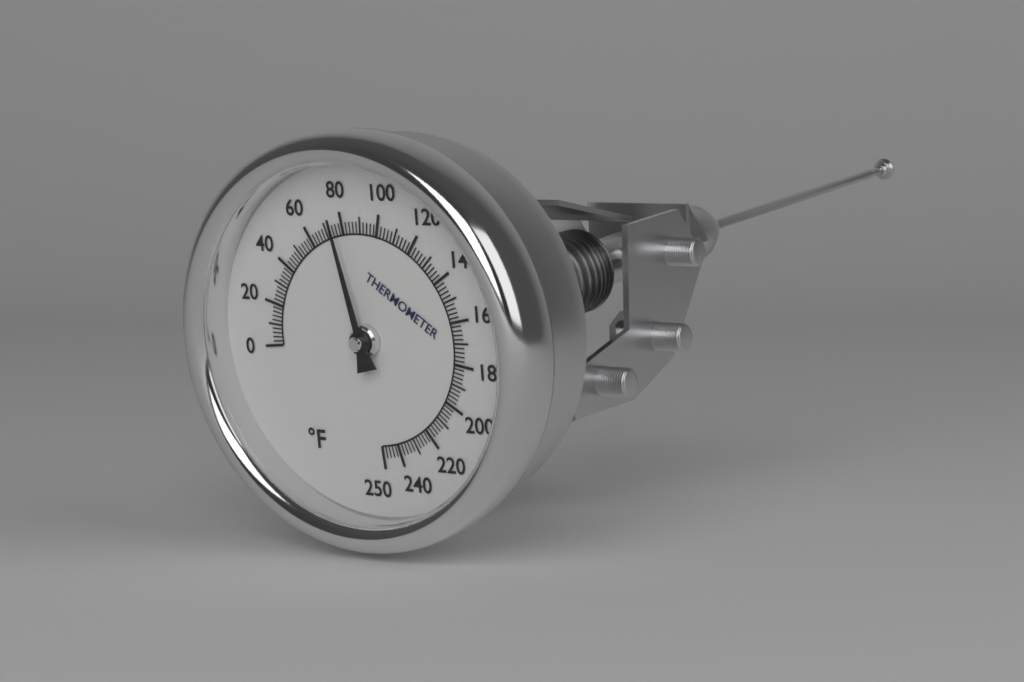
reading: 76 °F
